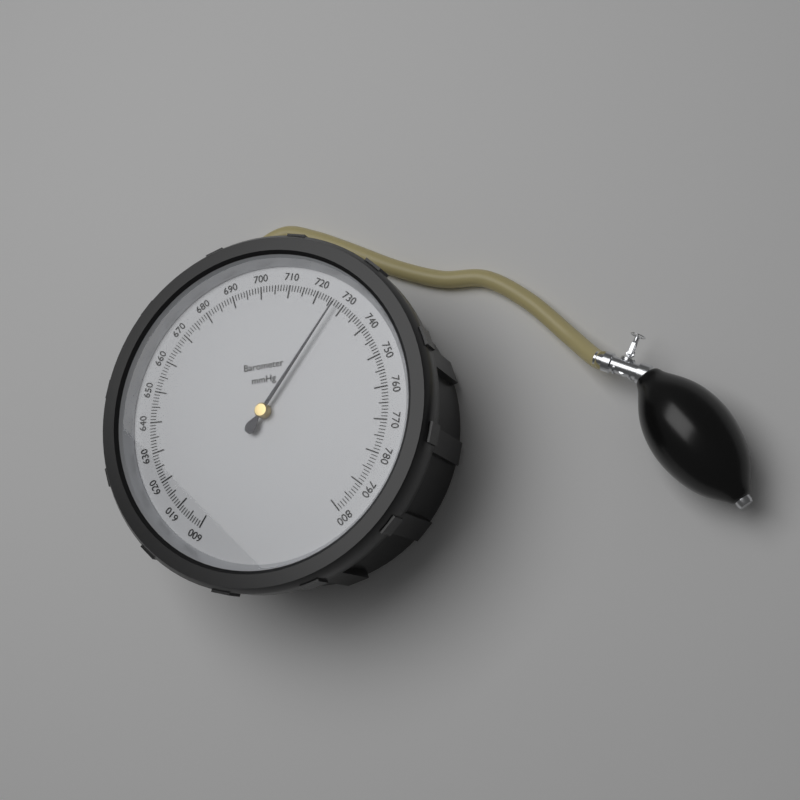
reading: 727 mmHg
